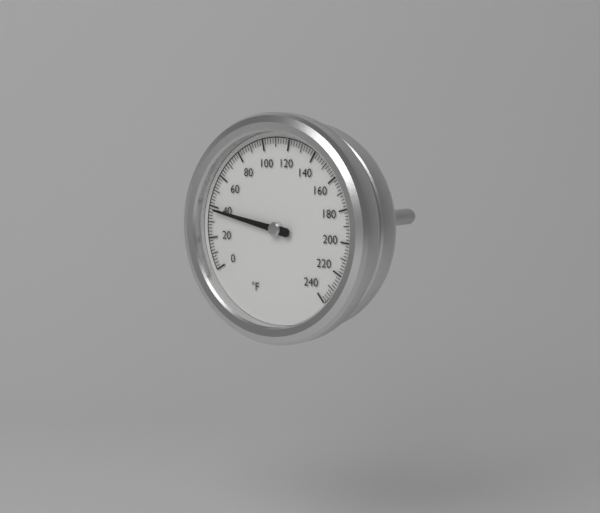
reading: 38 °F
